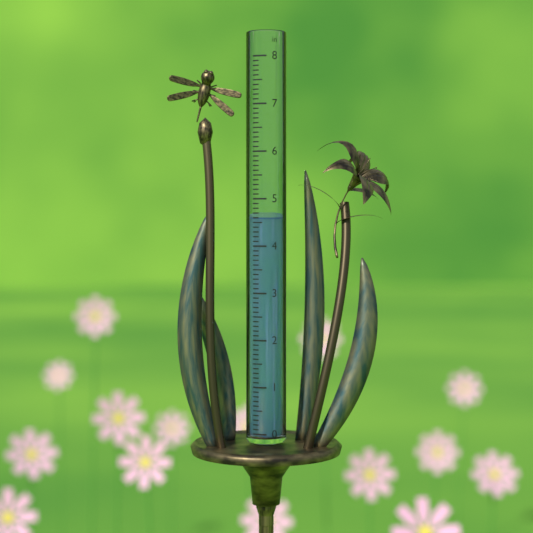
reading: 4.6 in
